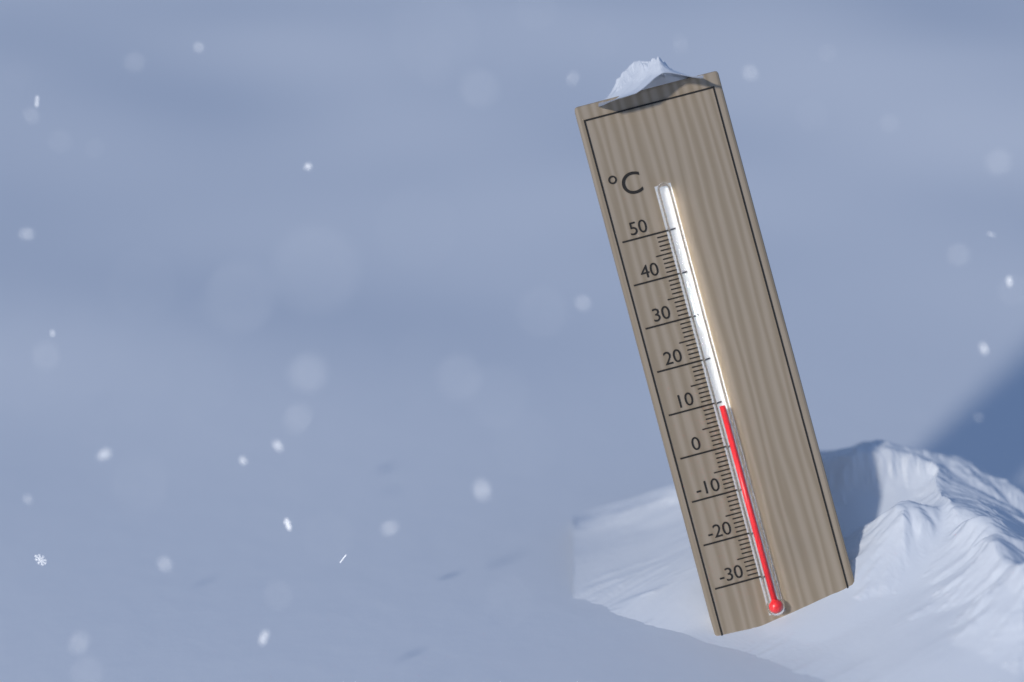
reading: 9 °C
